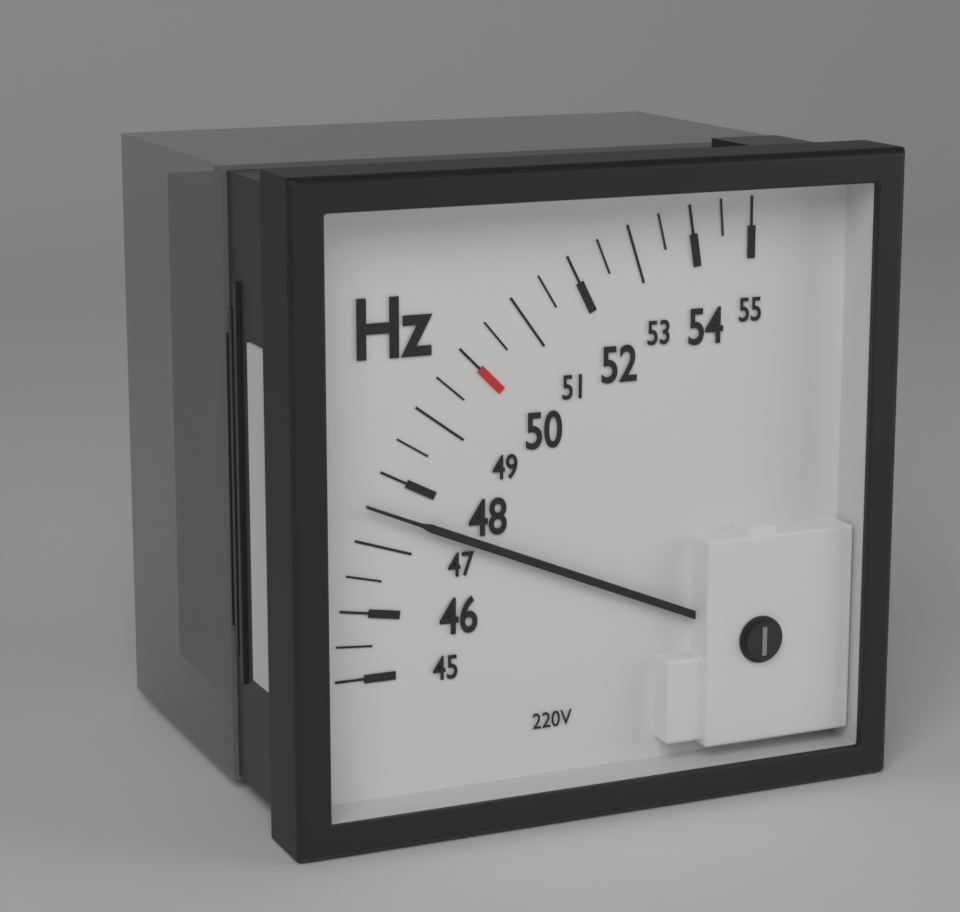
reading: 47.5 Hz
